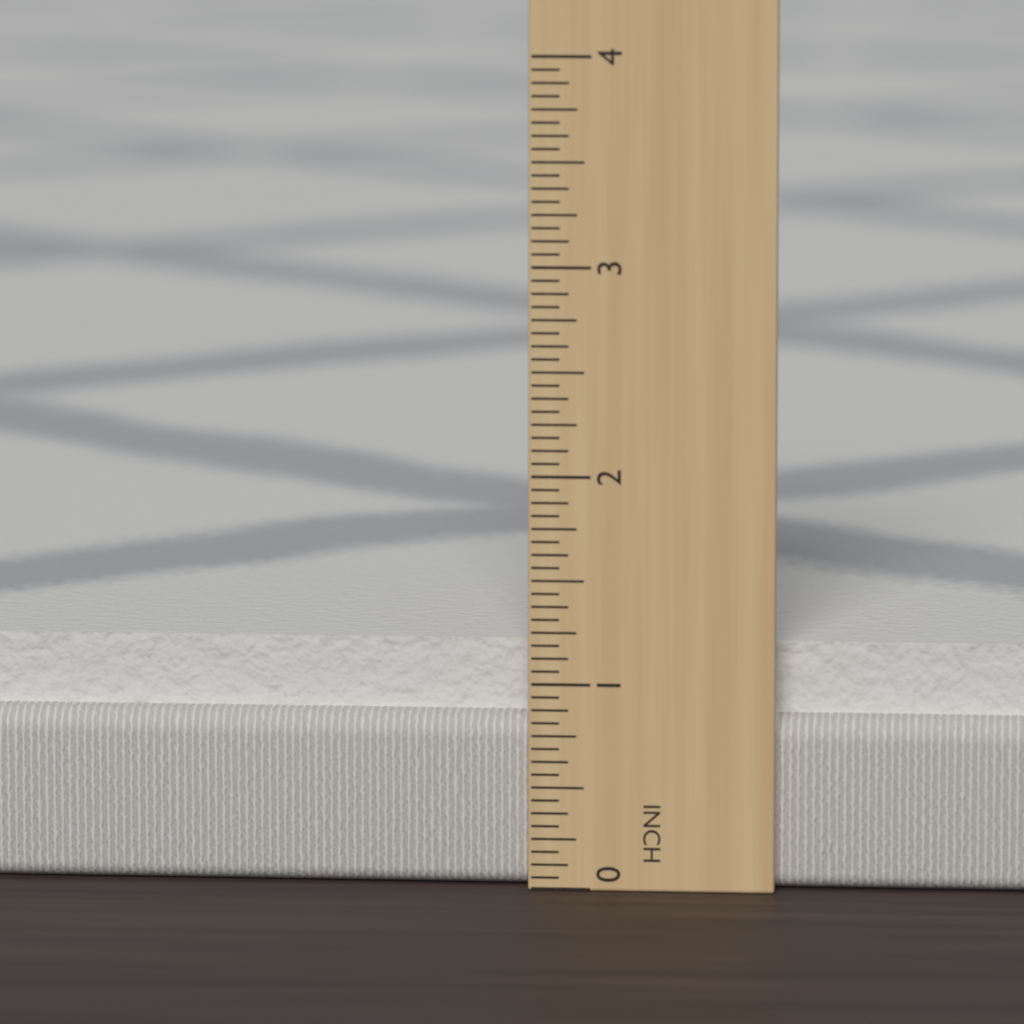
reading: 1.1875 in
